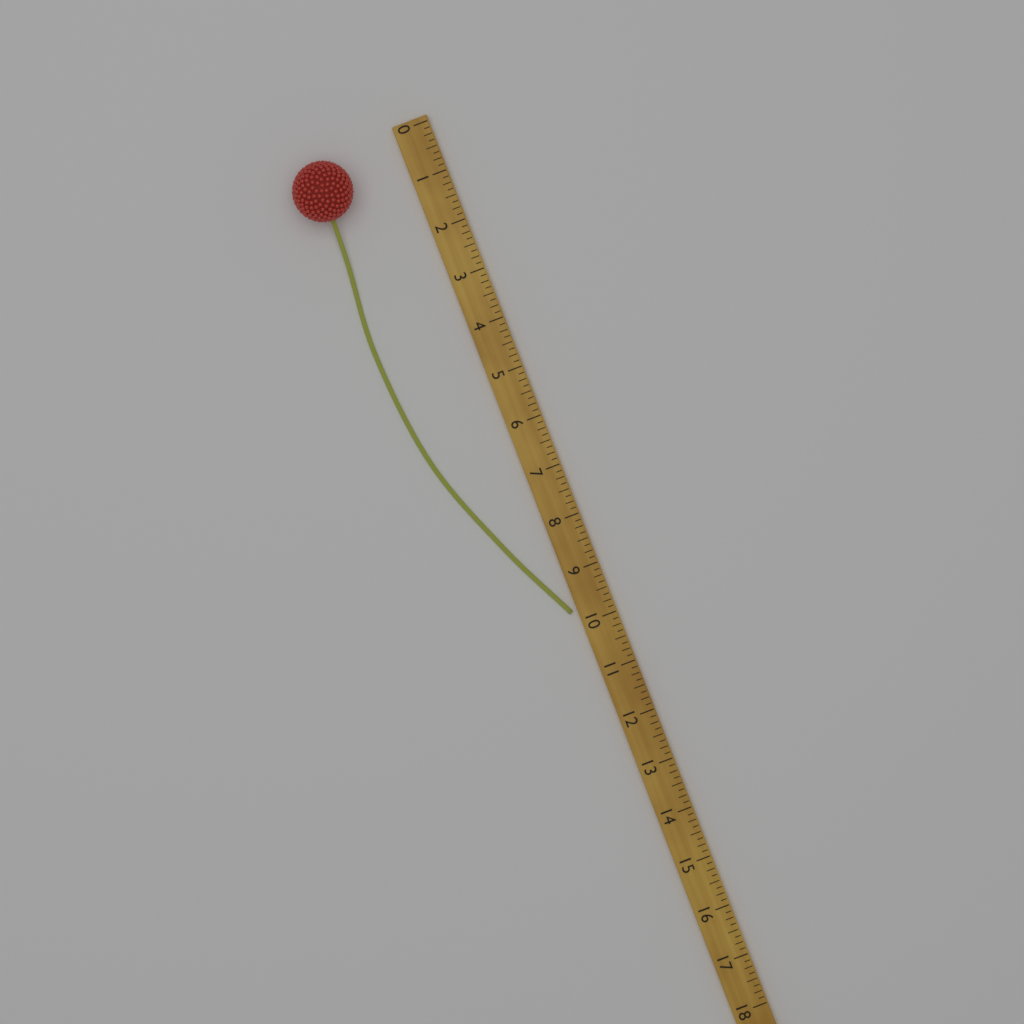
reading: 9.750 (no unit)
